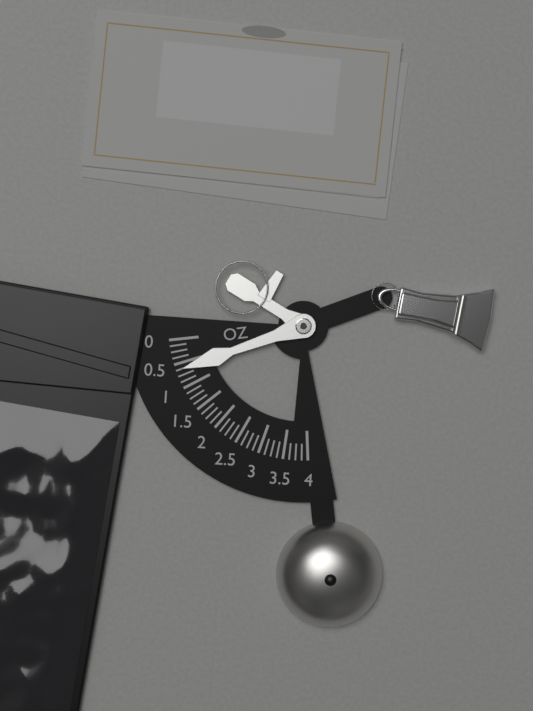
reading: 0.625 oz
